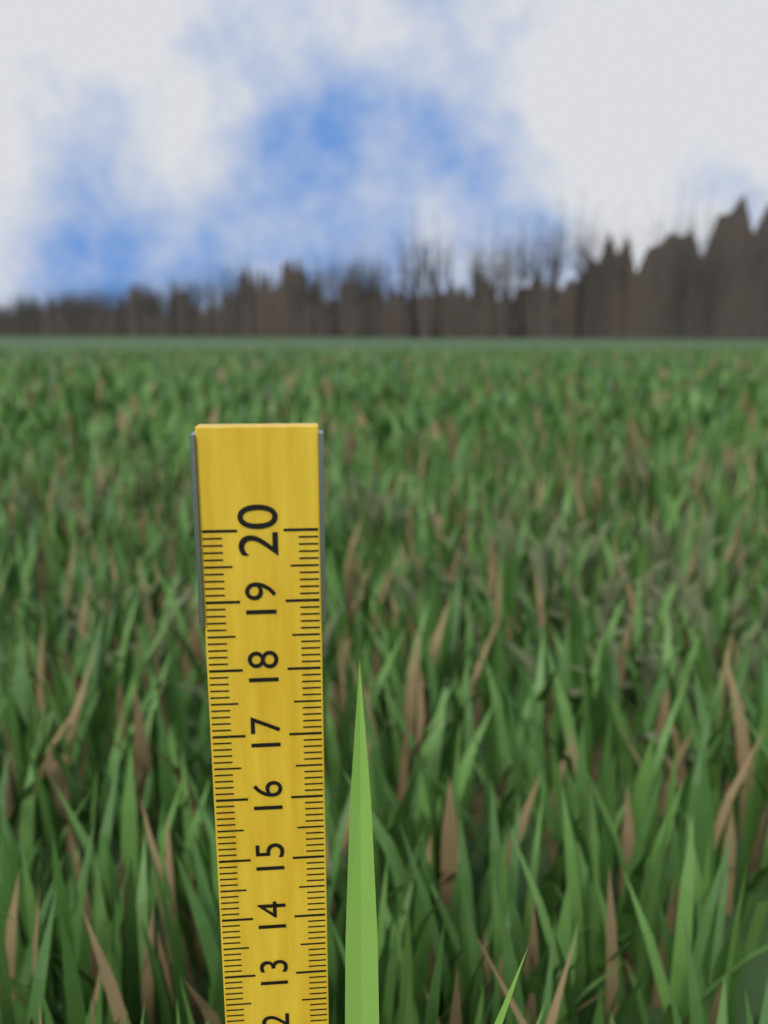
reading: 18.1 (no unit)
